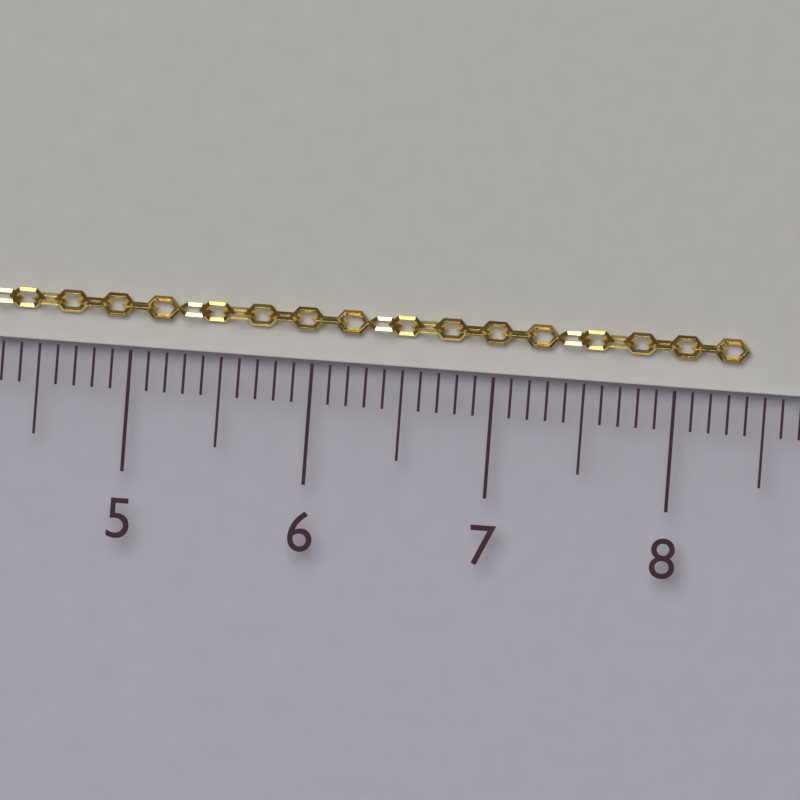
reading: 8.4 cm
